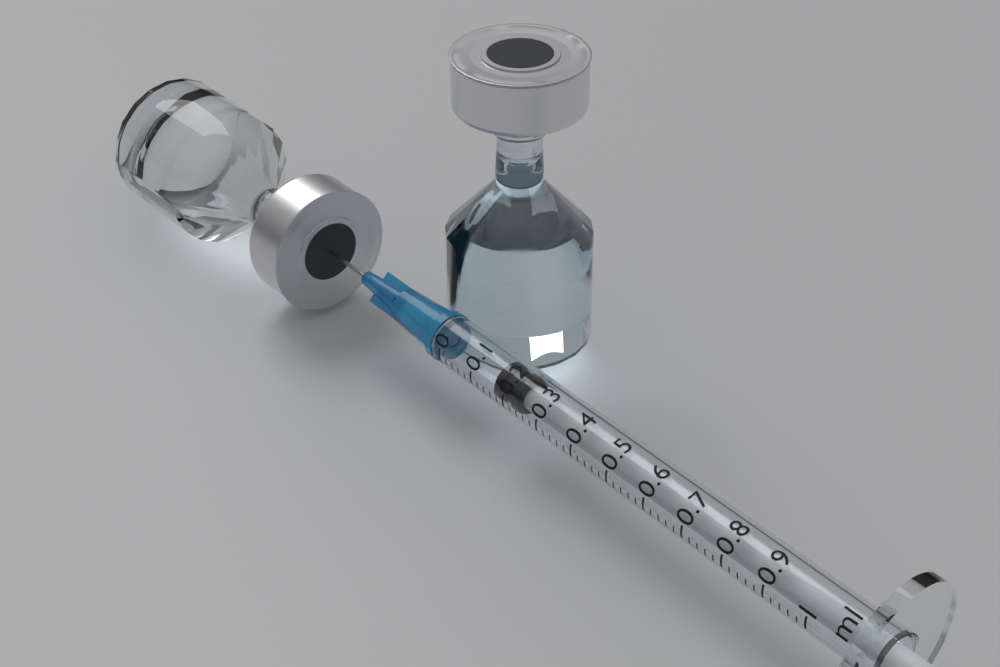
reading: 0.16 ml
